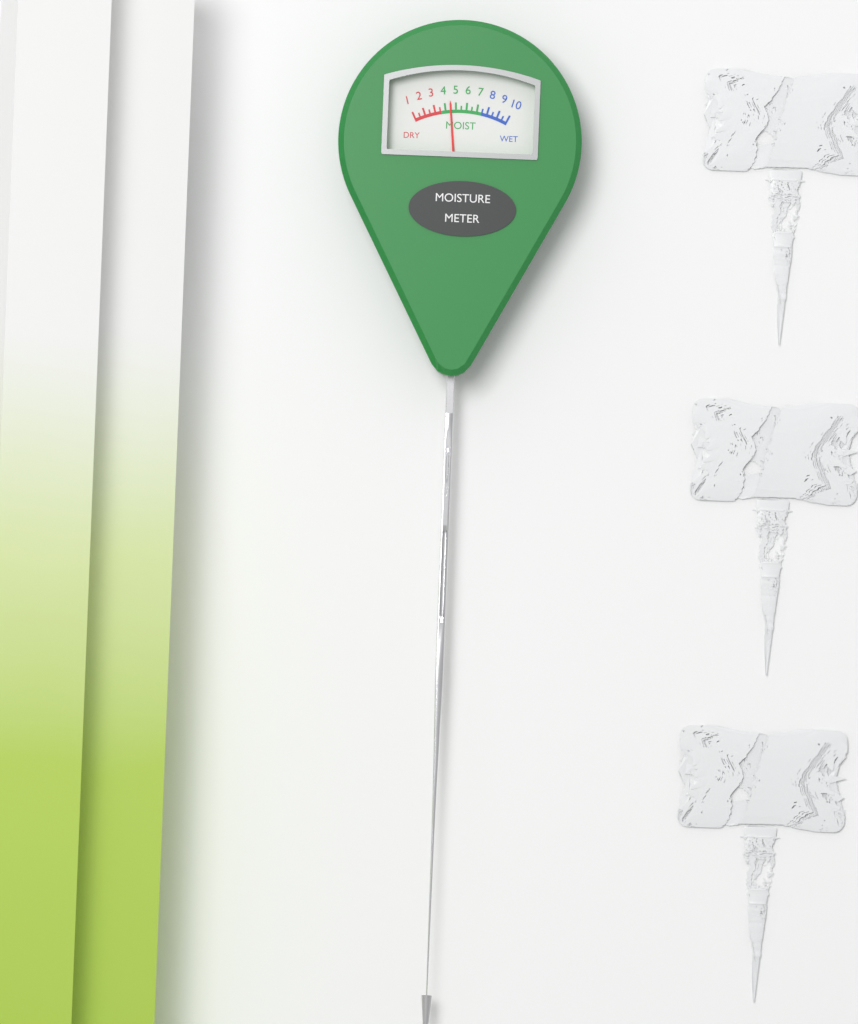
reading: 4.5 (no unit)
